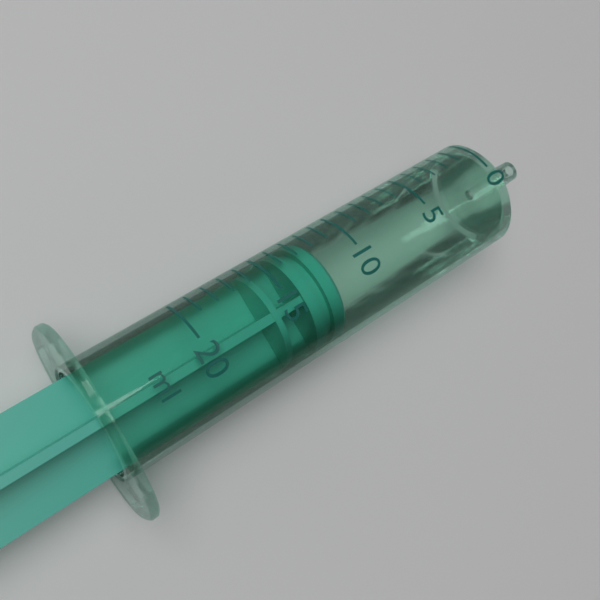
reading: 12 ml
